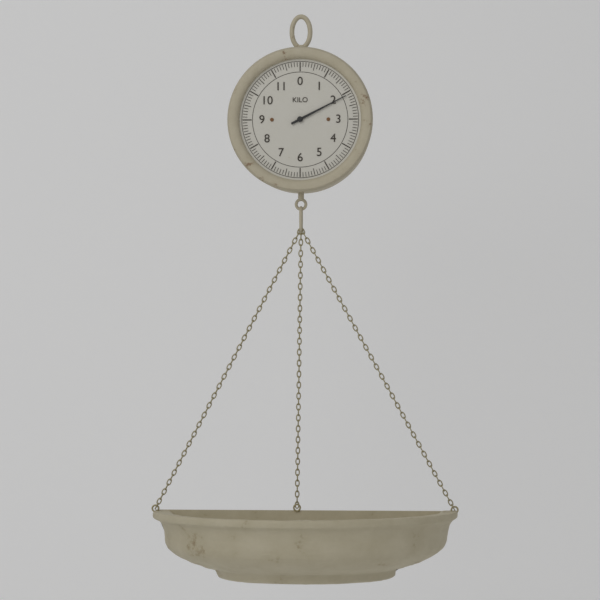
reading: 2.1 kg
